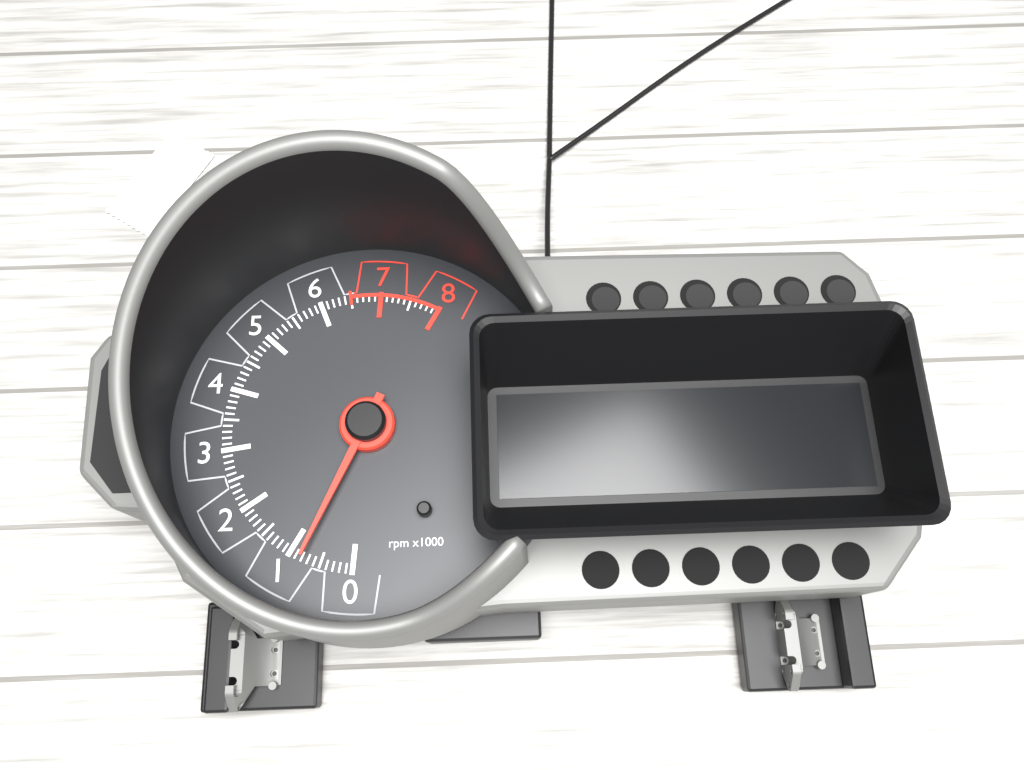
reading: 800 rpm
